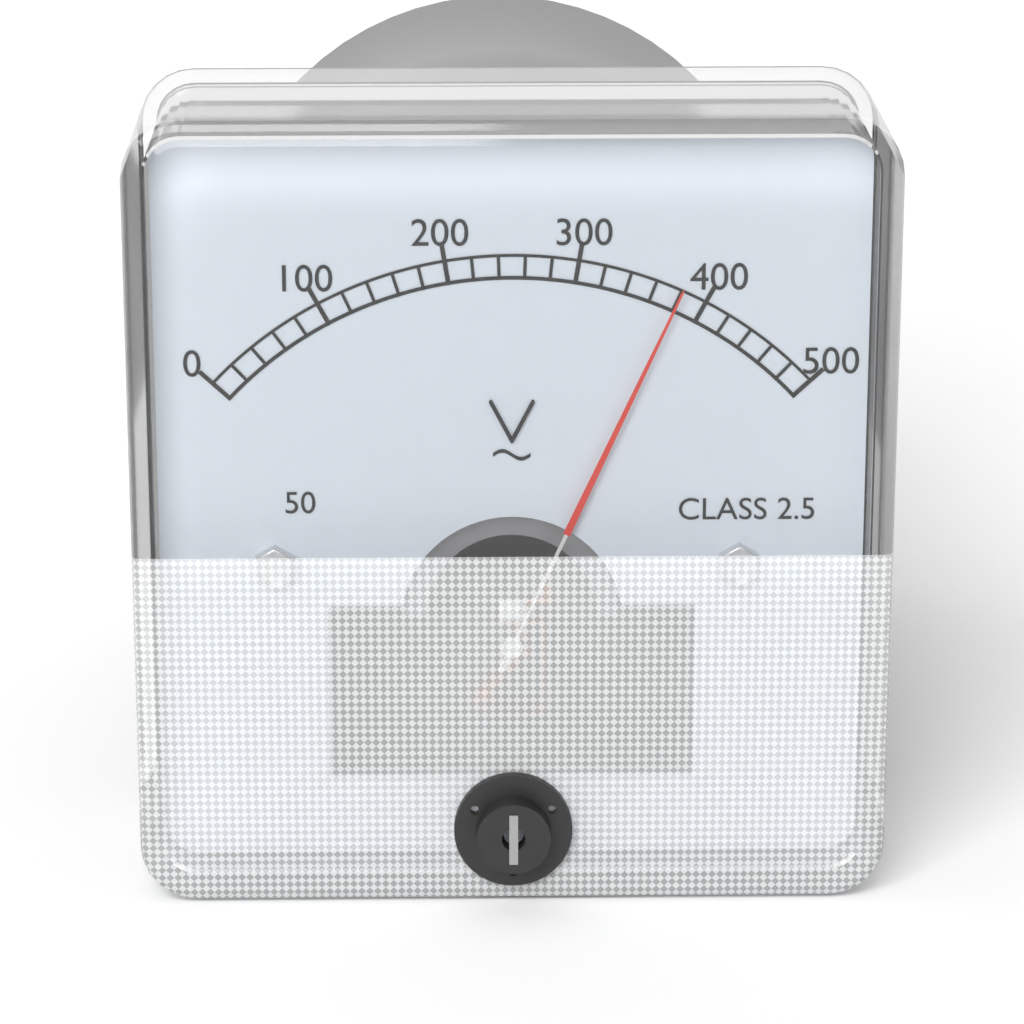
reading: 380 V
